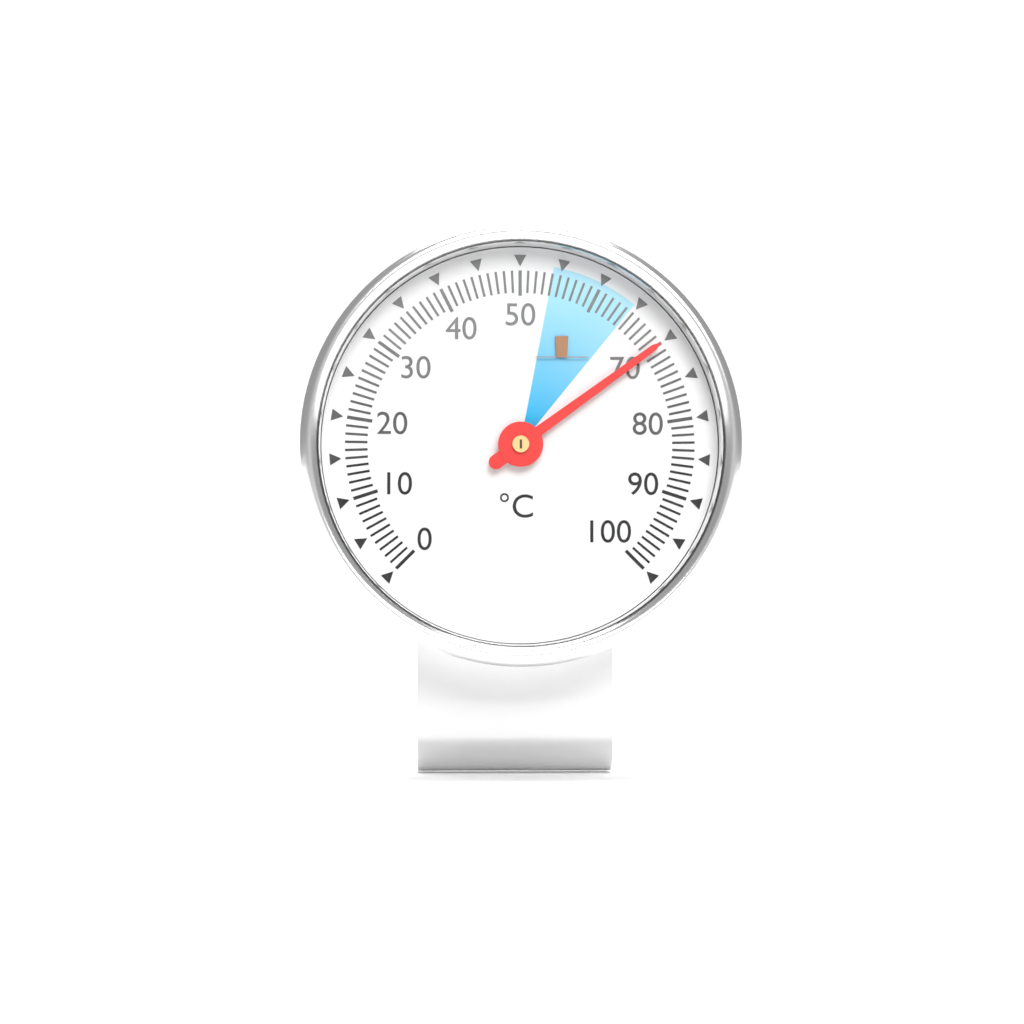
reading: 70 °C
